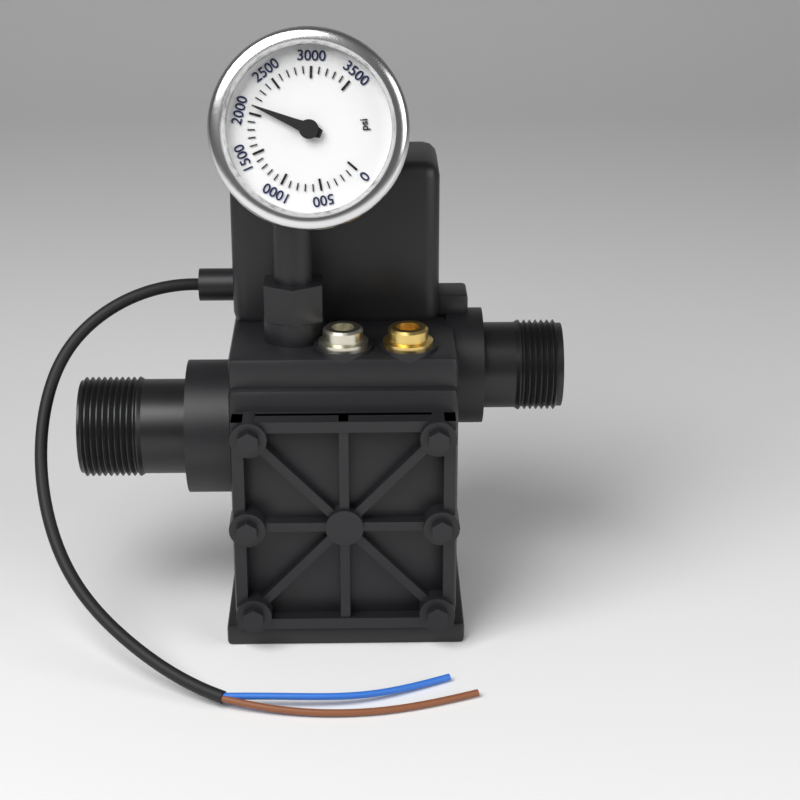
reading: 2100 psi
